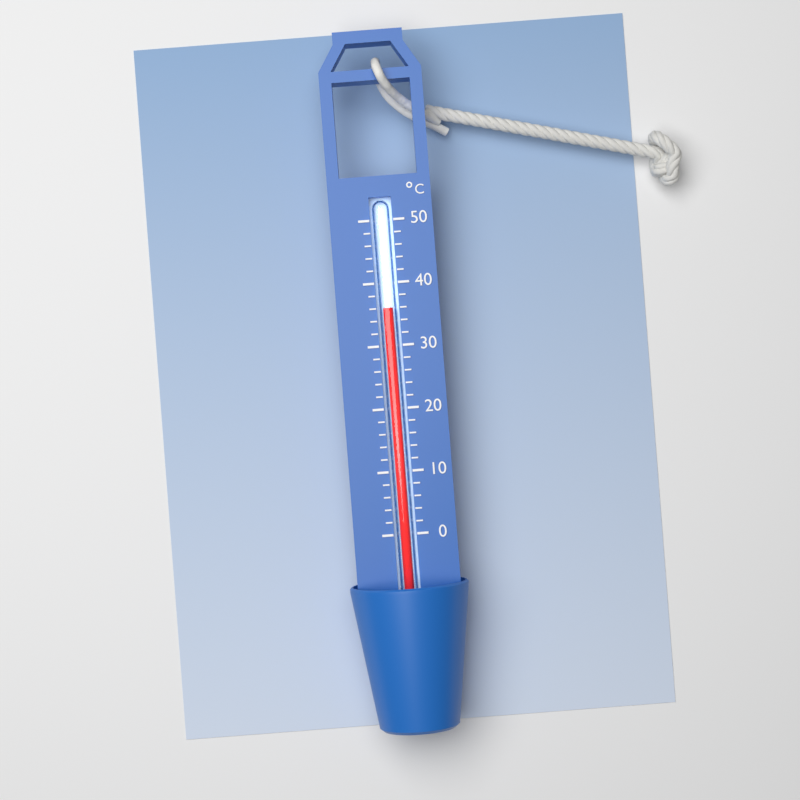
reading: 36 °C
